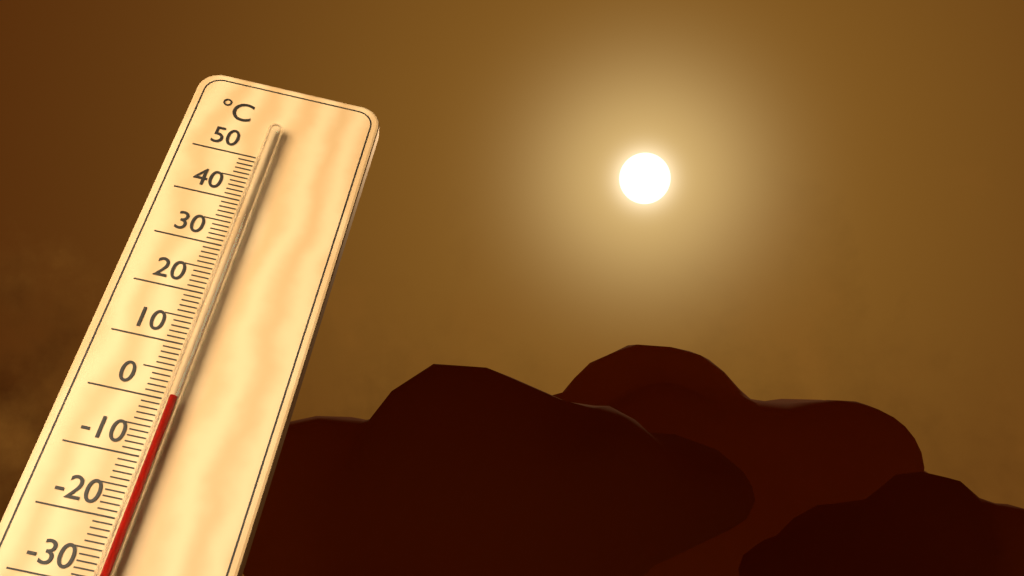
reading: 0 °C
